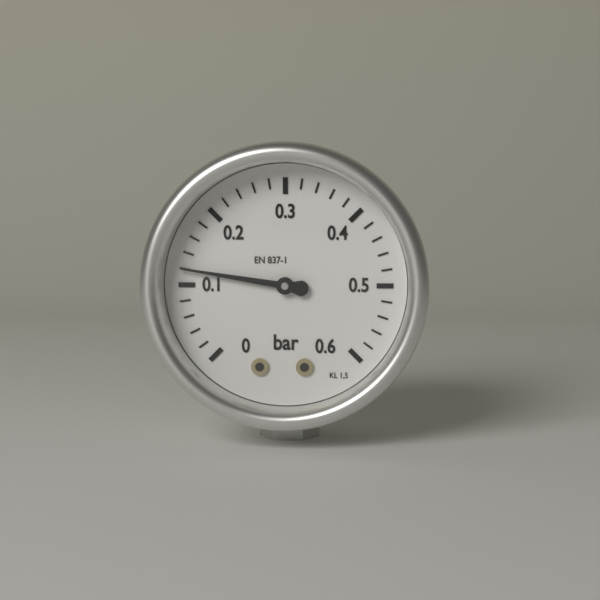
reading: 0.12 bar
